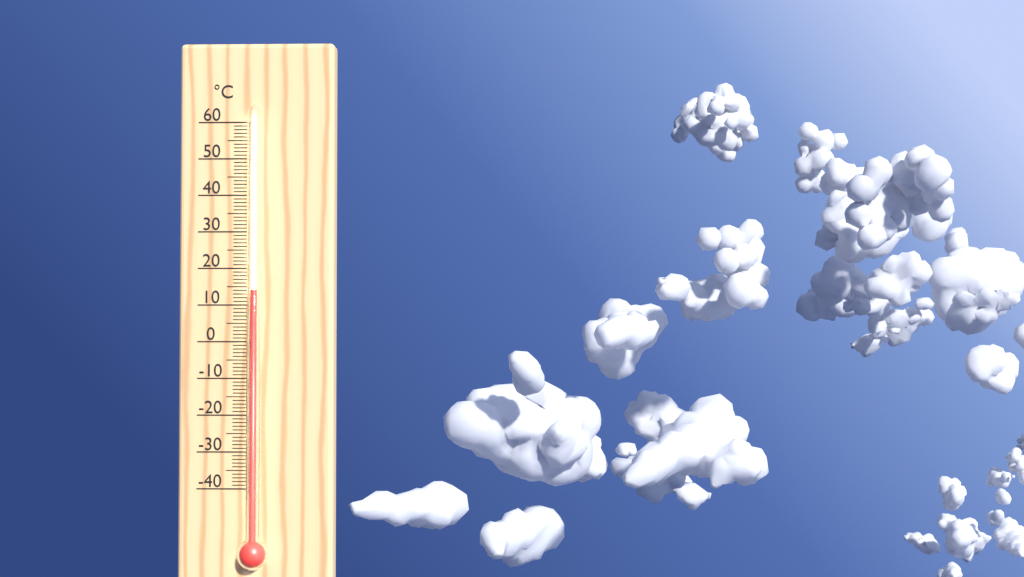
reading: 14 °C
